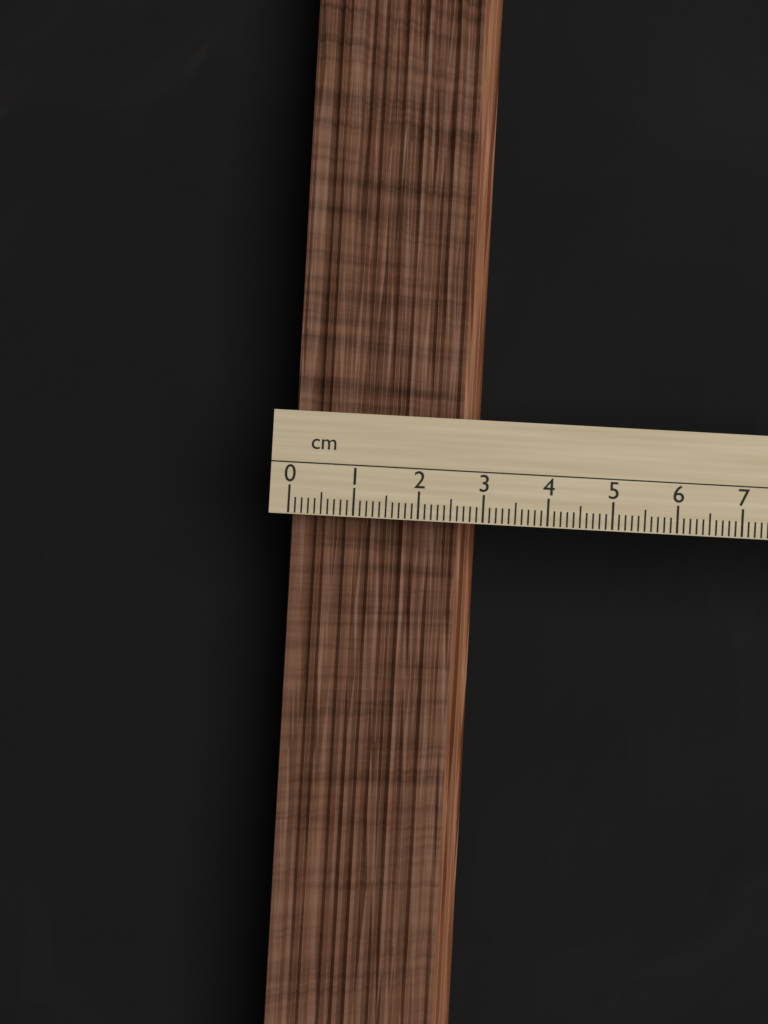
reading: 3.0 cm
